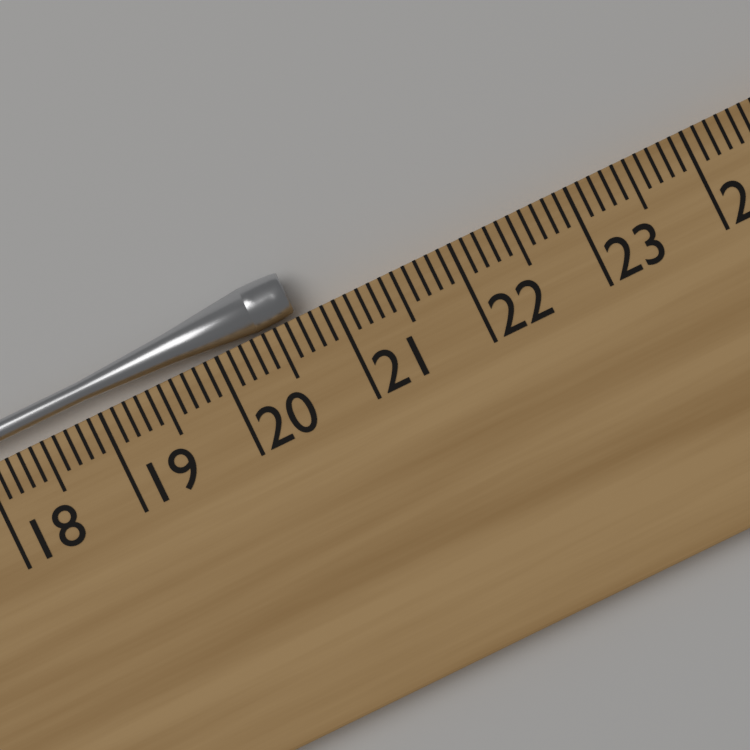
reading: 20.7 cm
